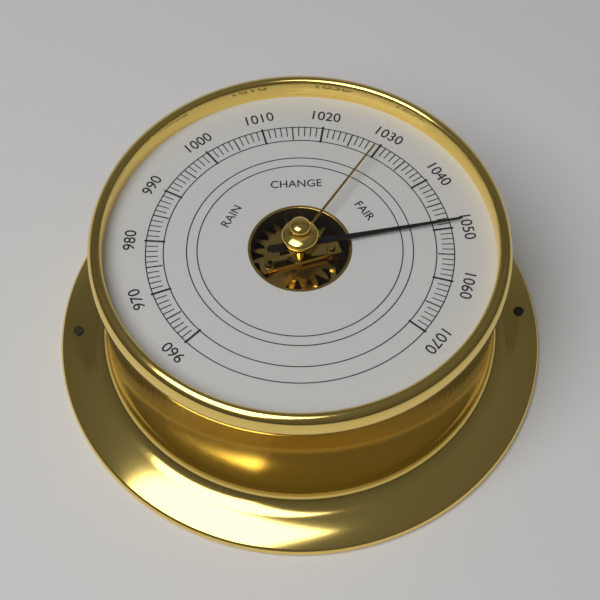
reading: 1049 (no unit)
